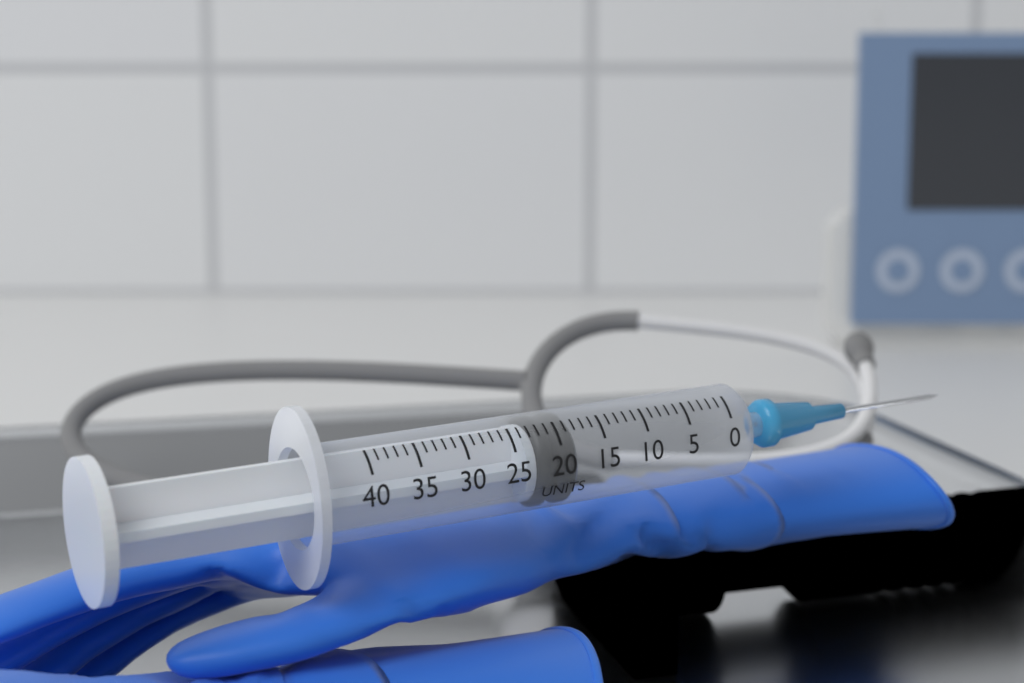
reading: 18 units
